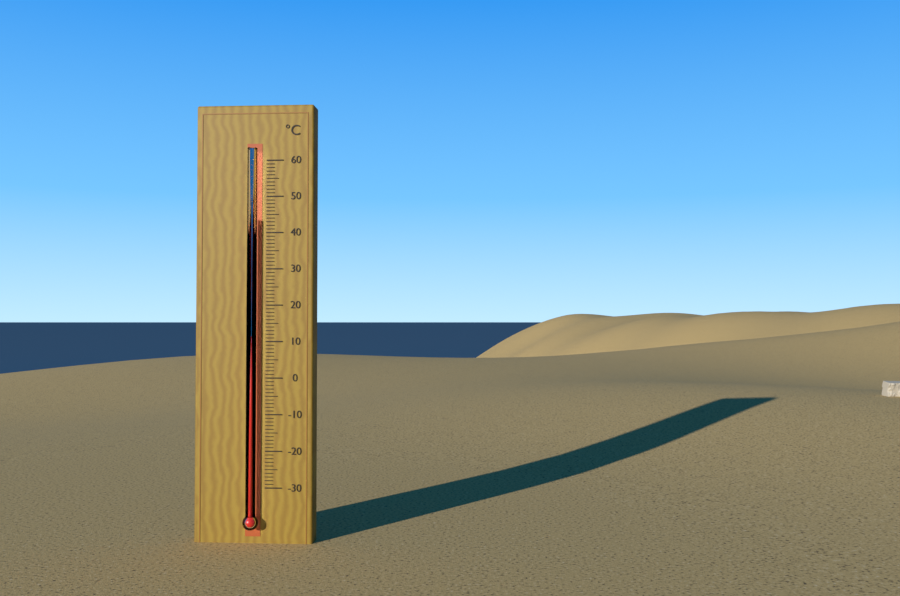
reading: 44 °C
